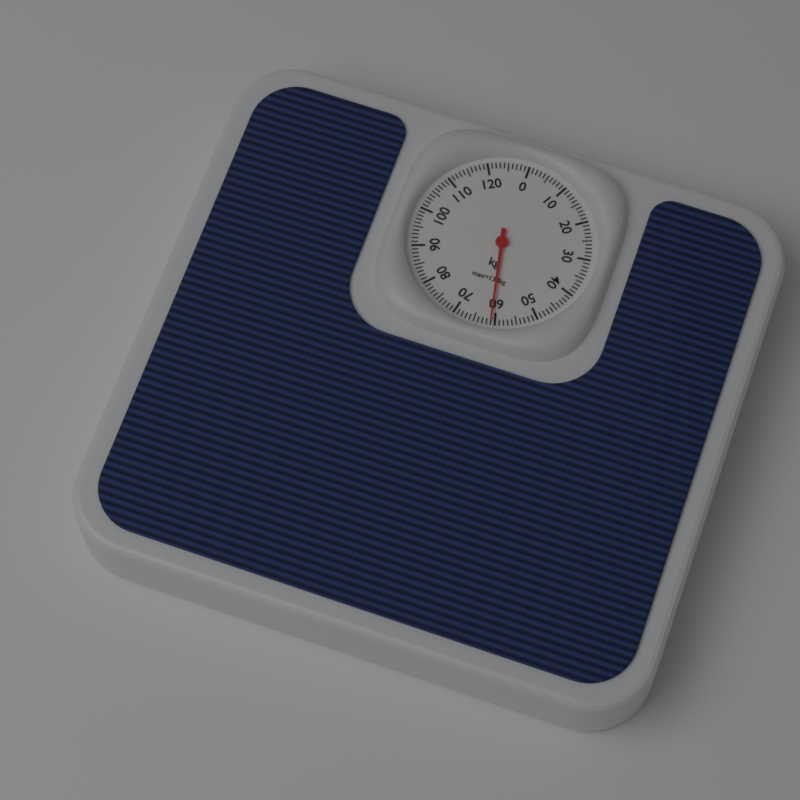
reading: 61 kg
